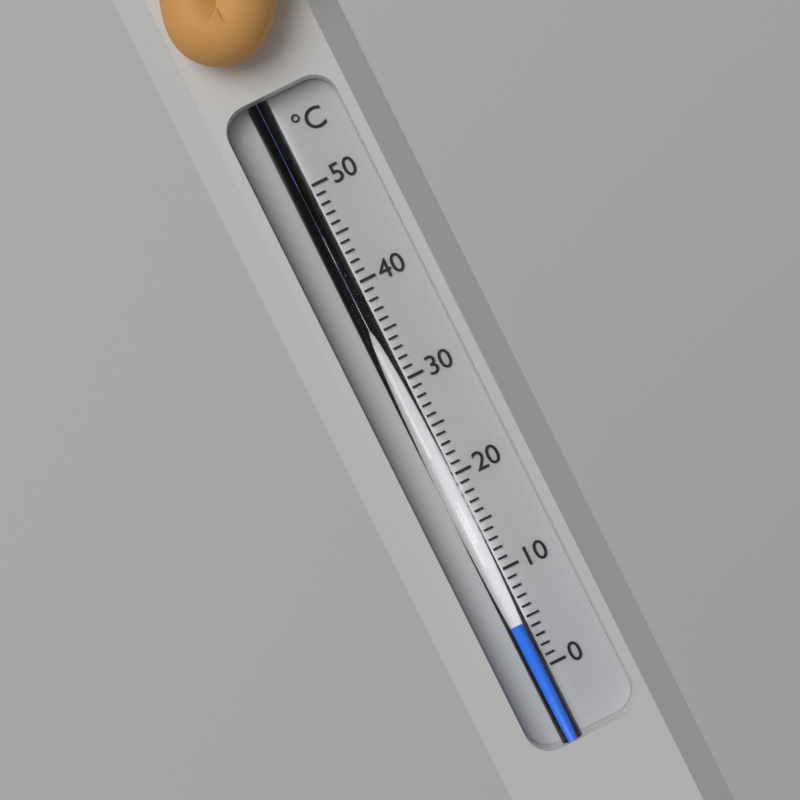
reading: 5 °C
